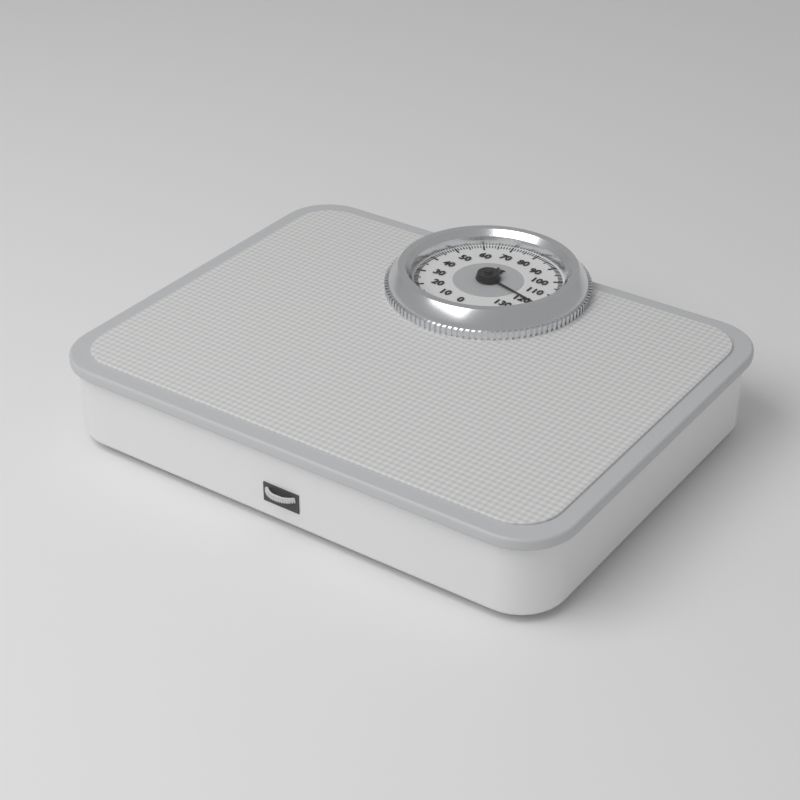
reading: 119 kg
